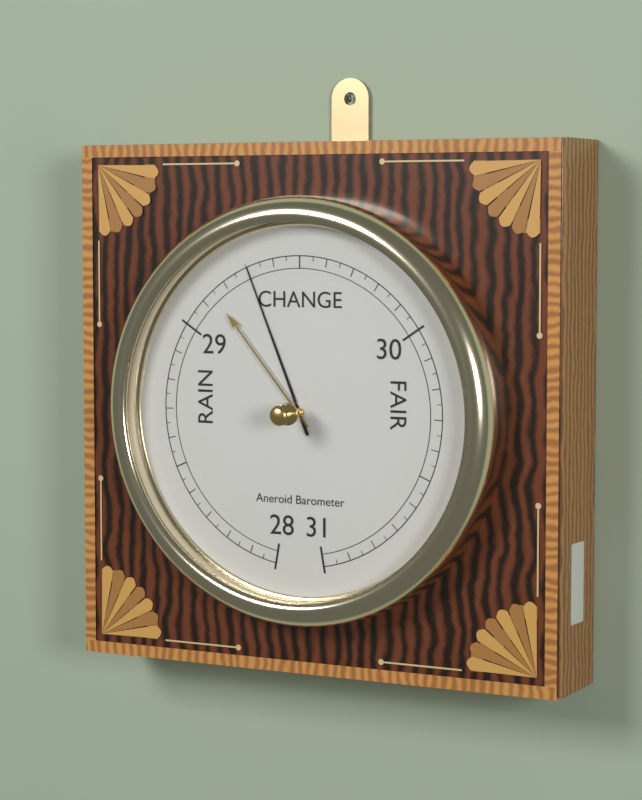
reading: 29.30 inHg
